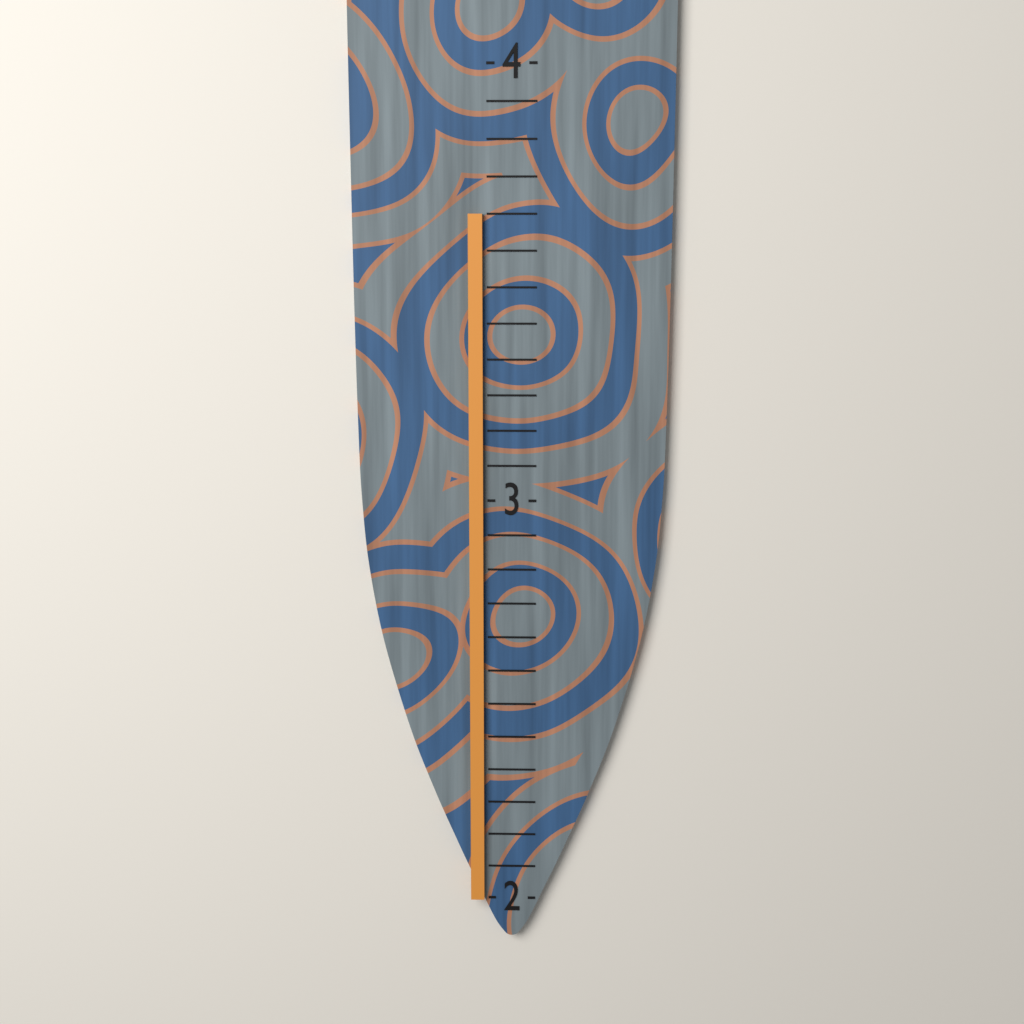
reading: 3.666666 (no unit)
